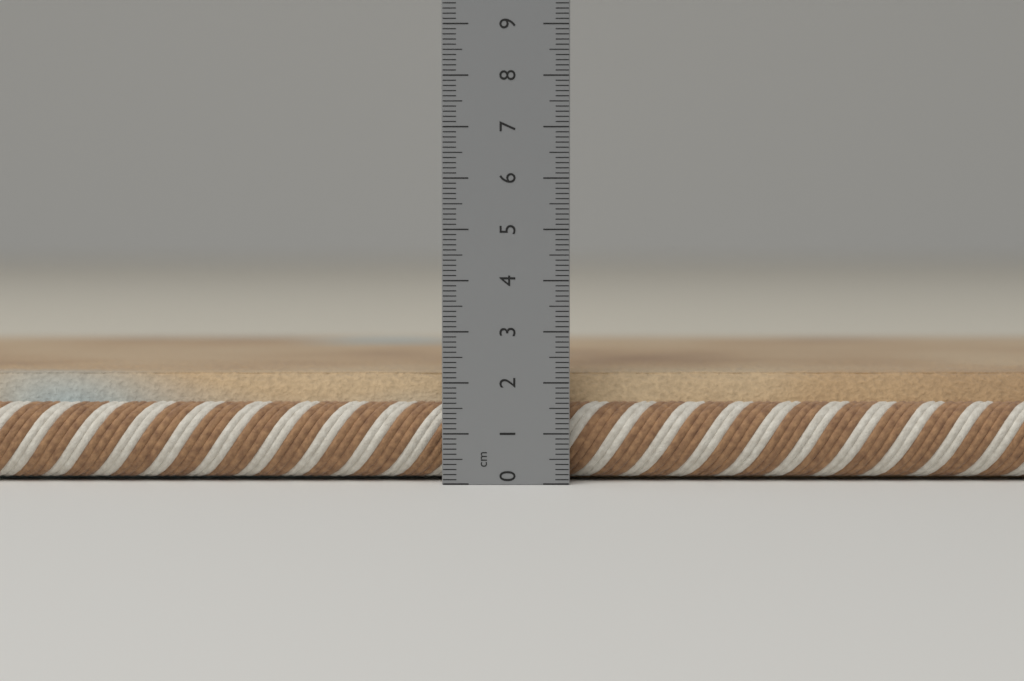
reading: 2.2 cm
